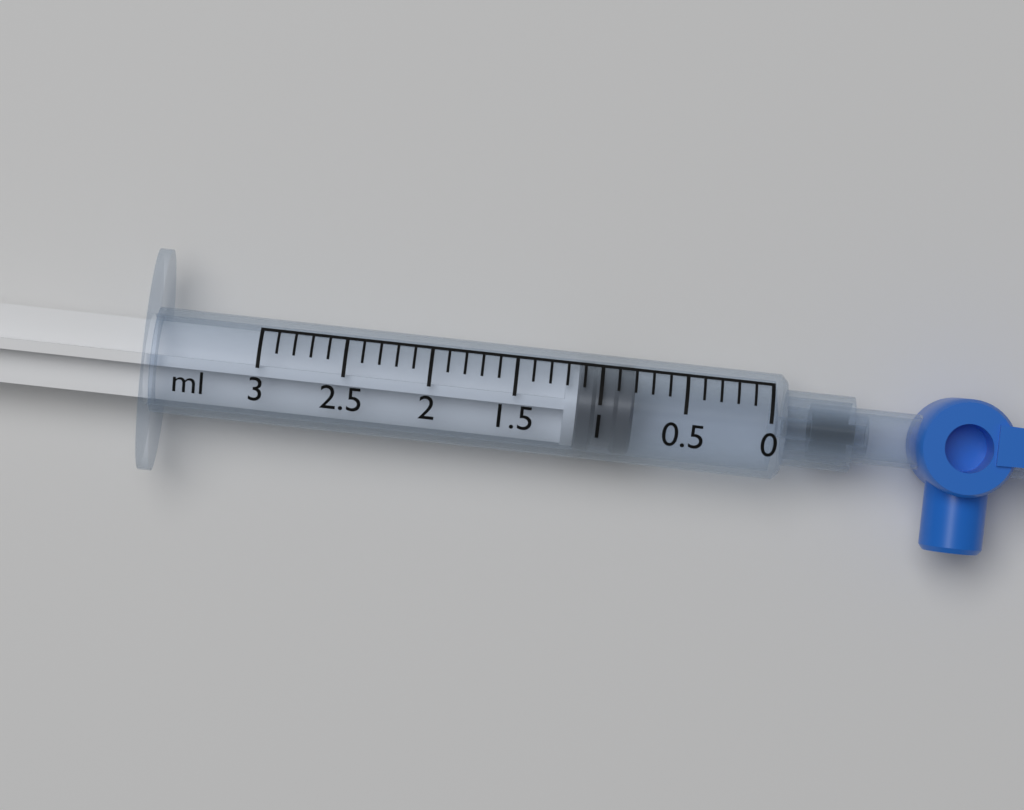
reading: 0.8 ml
